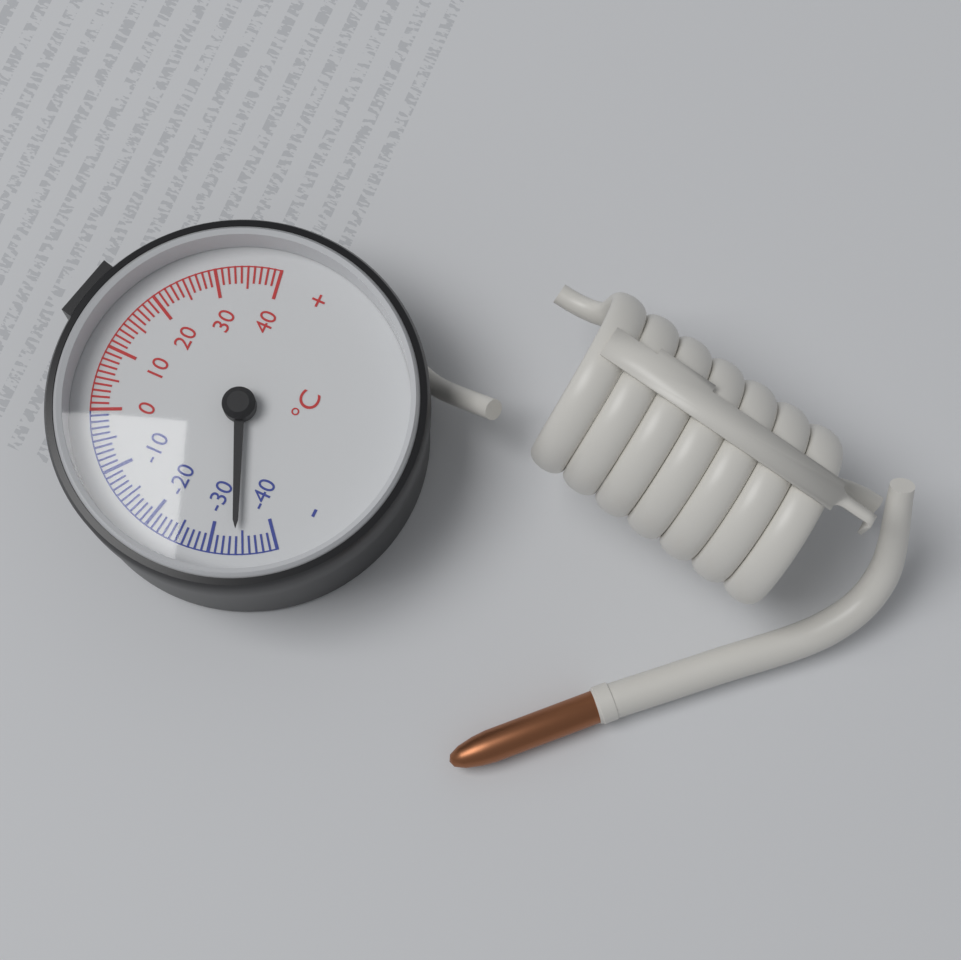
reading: -34 °C
